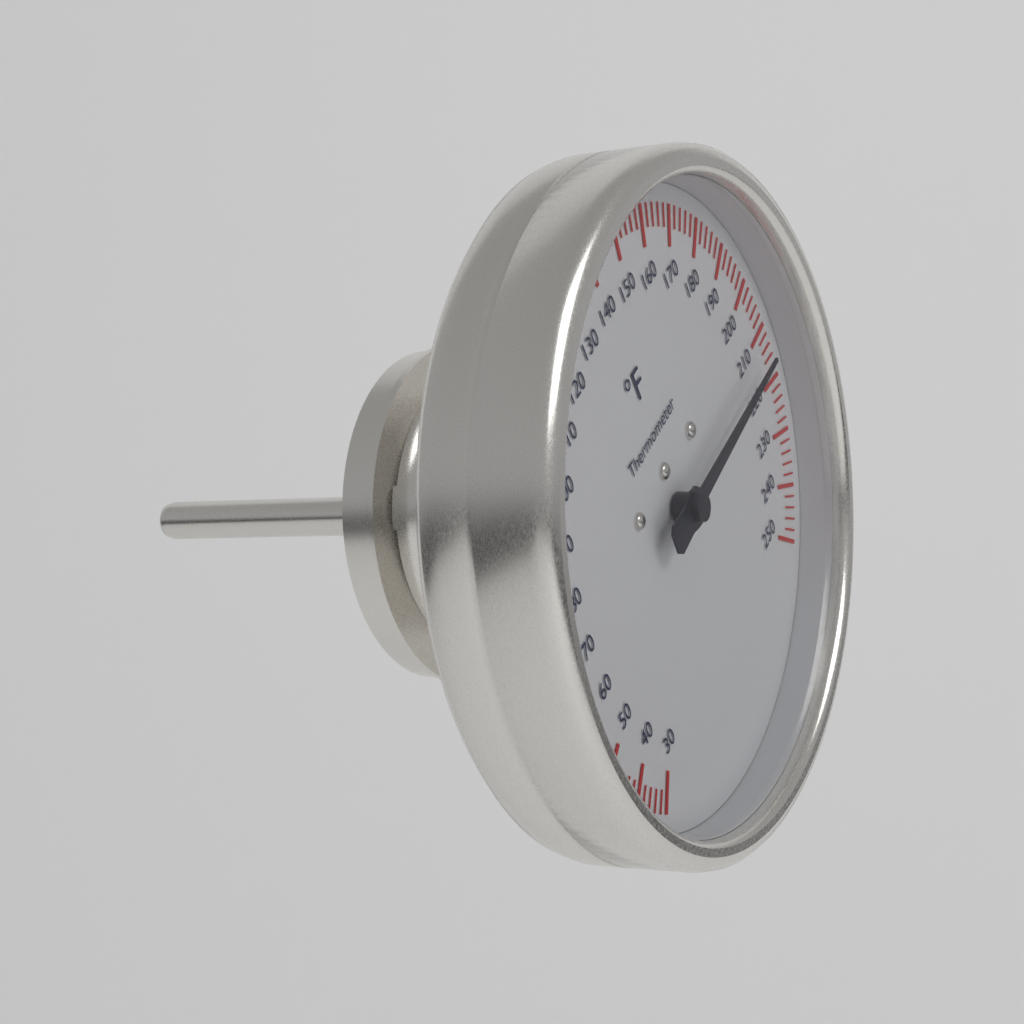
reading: 214 °F
